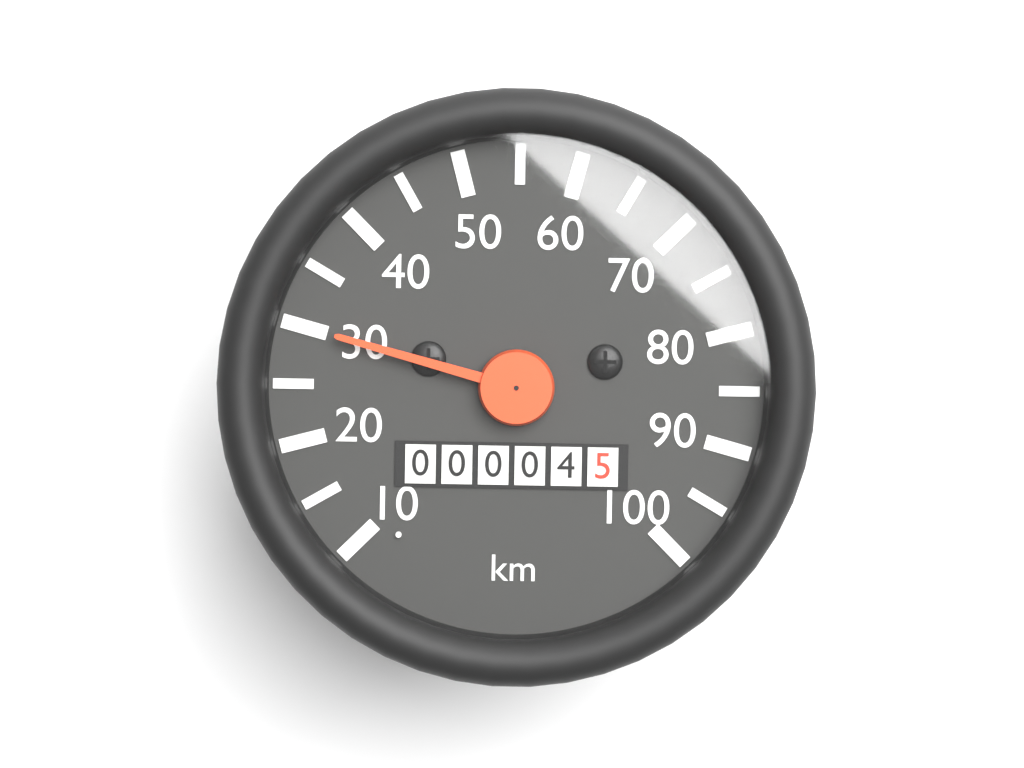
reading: 30 km/h
